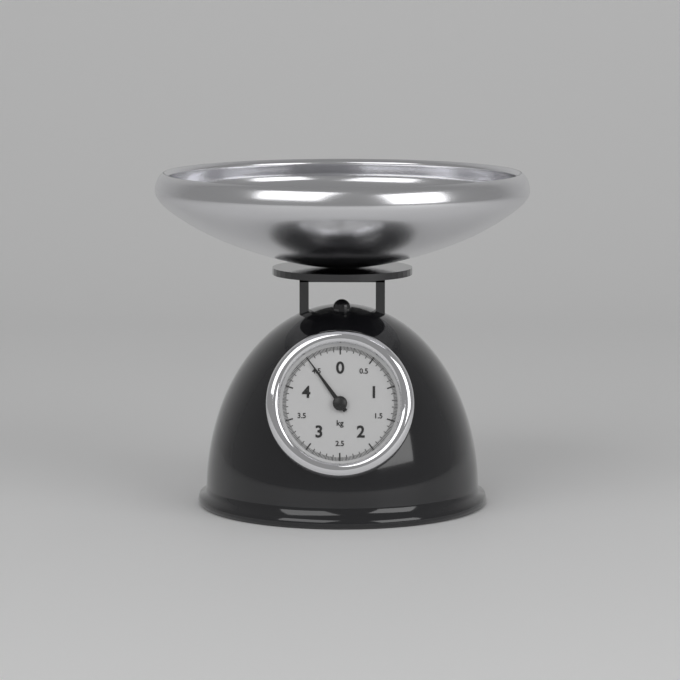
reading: 4.50 kg
